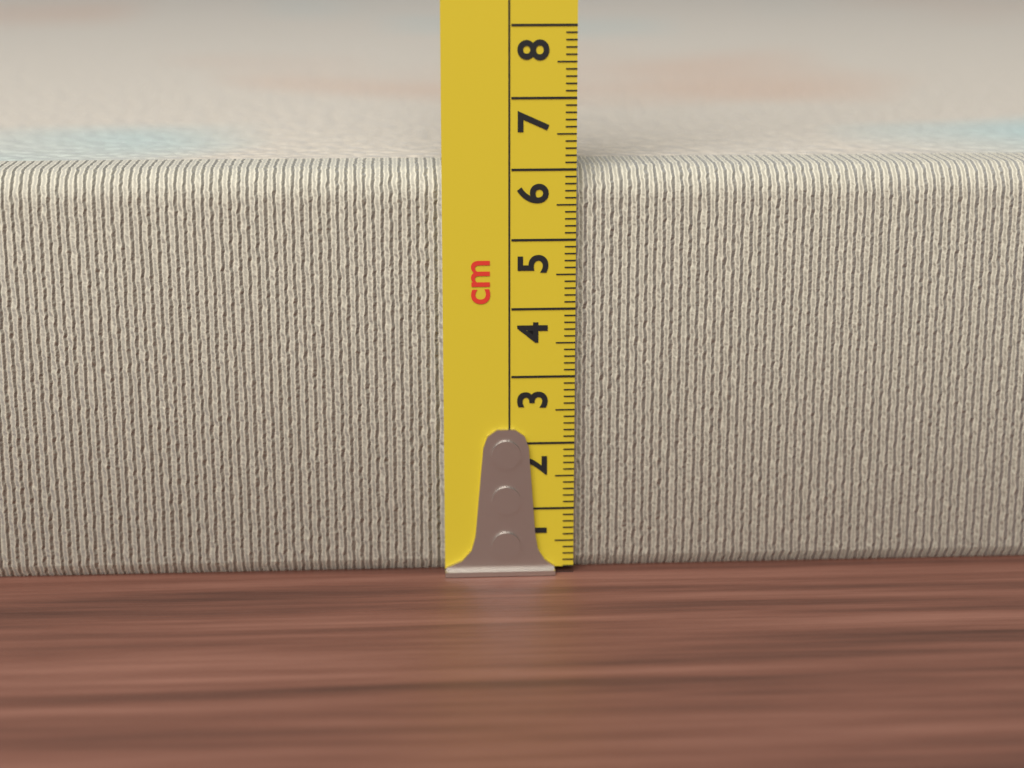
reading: 6.0 cm
